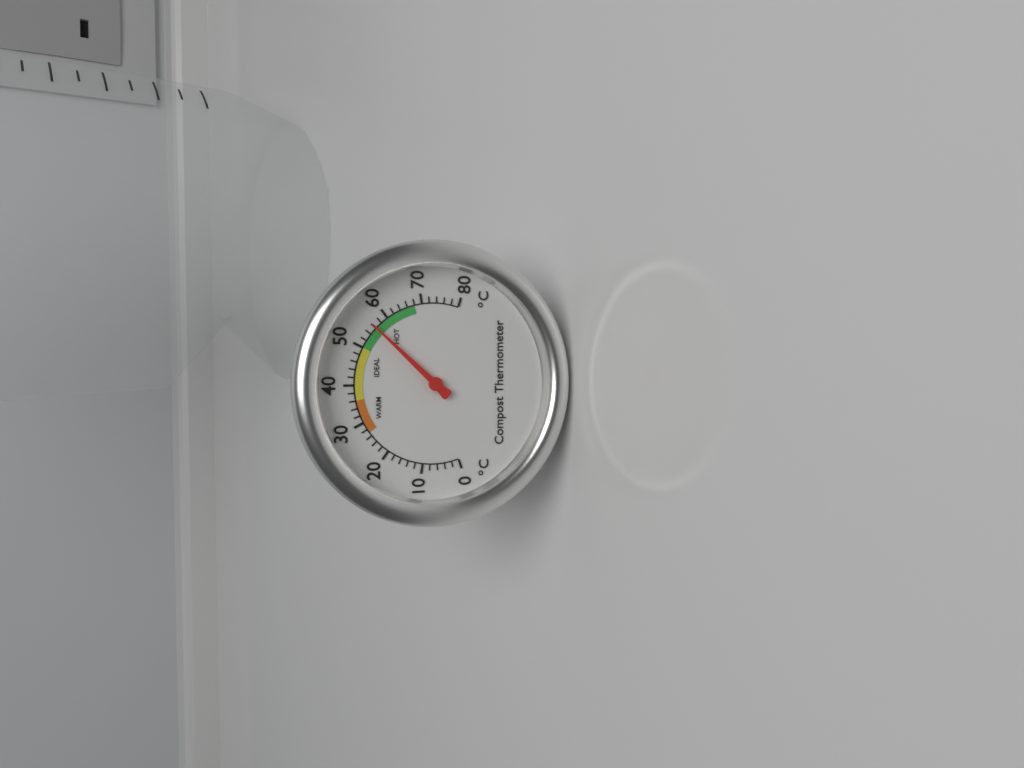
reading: 56 °C
